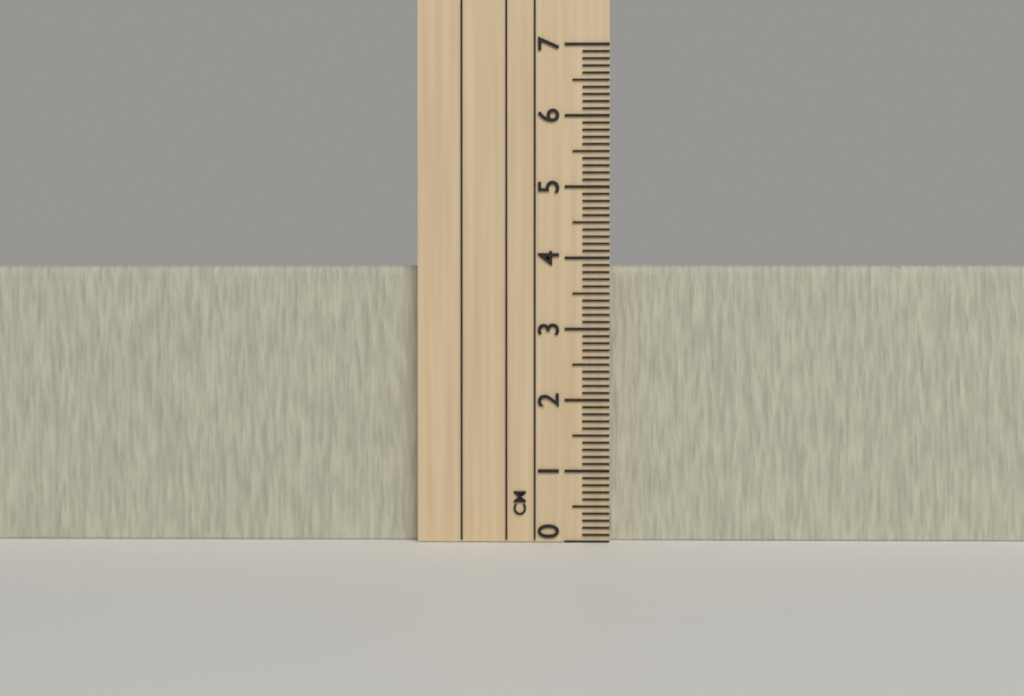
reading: 3.9 cm
